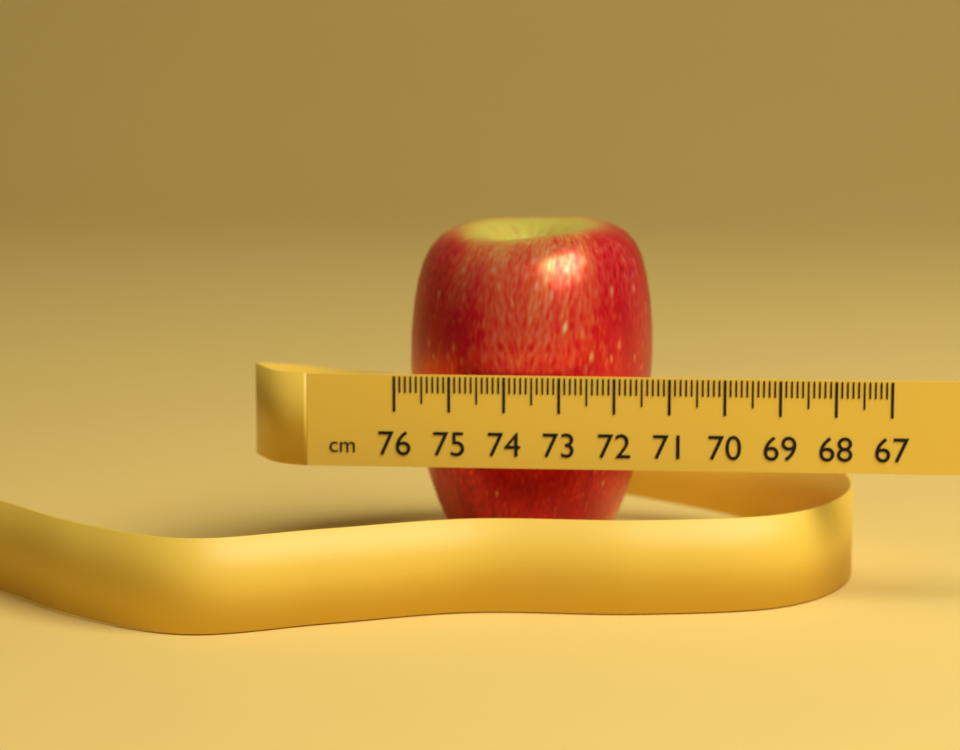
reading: 71.4 cm
